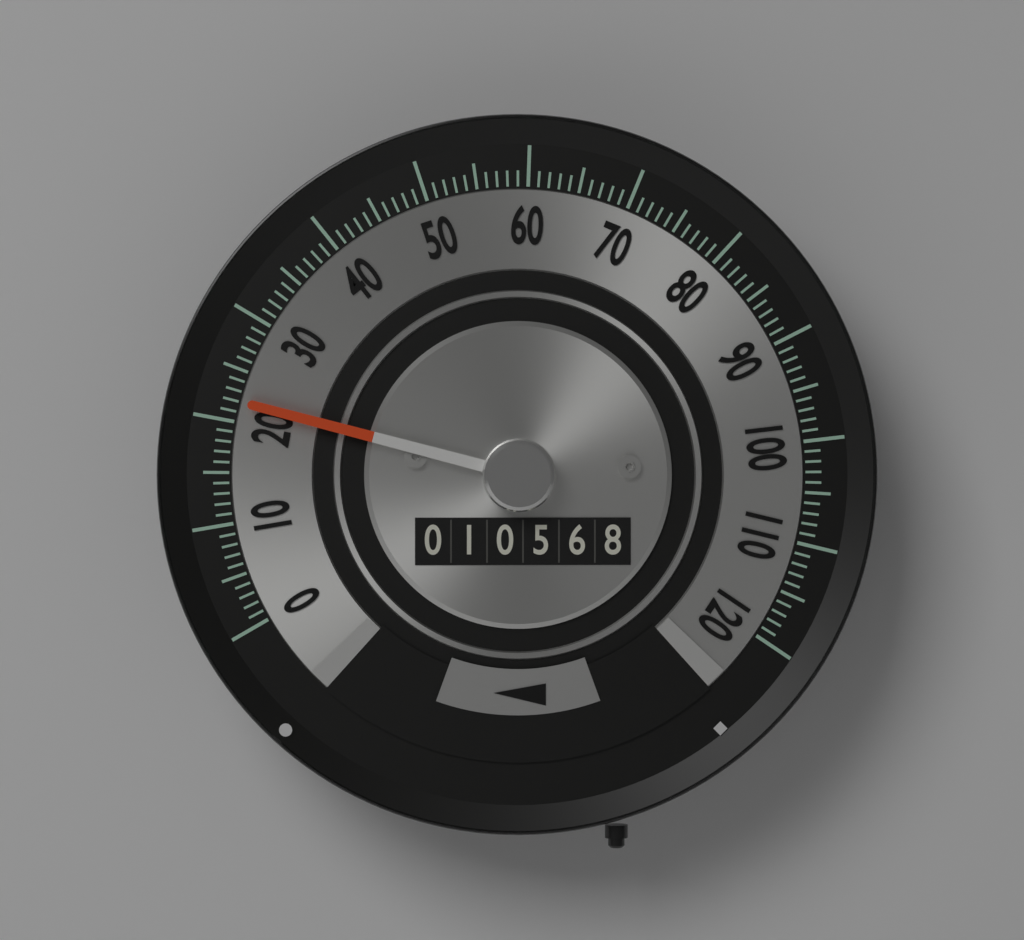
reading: 22 (no unit)
